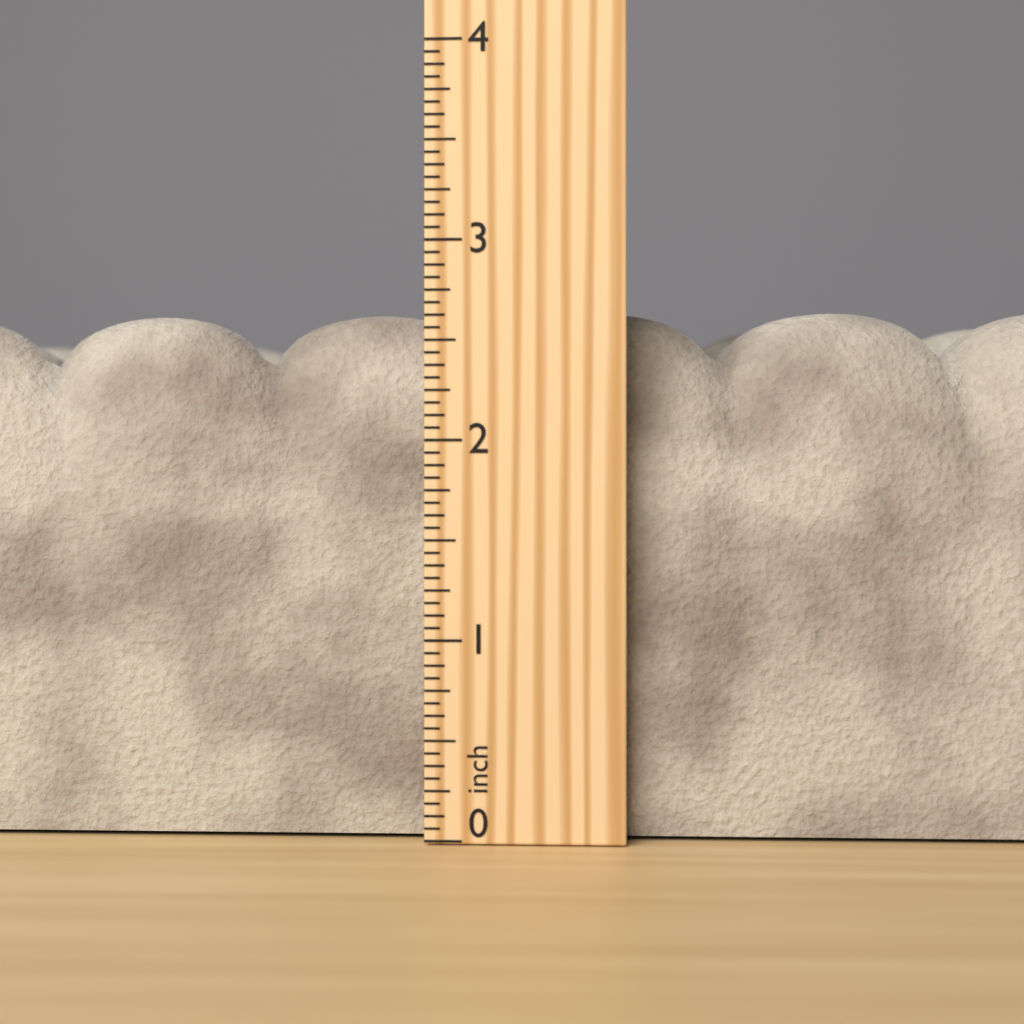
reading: 2.6875 inch
